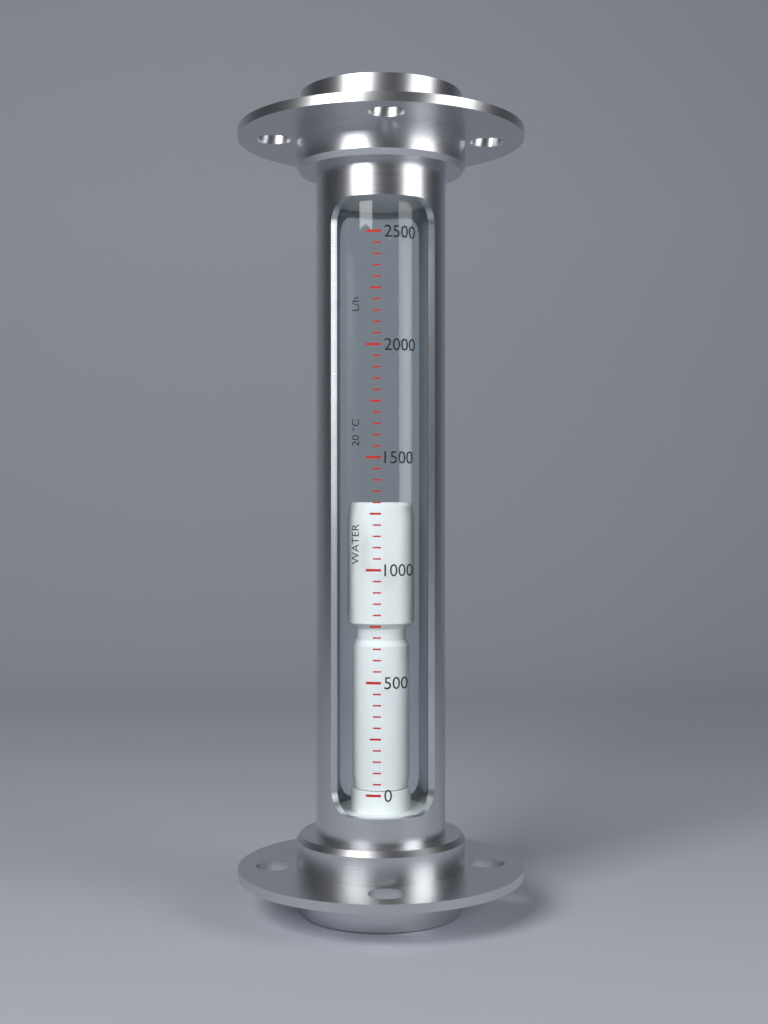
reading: 1300 L/h
